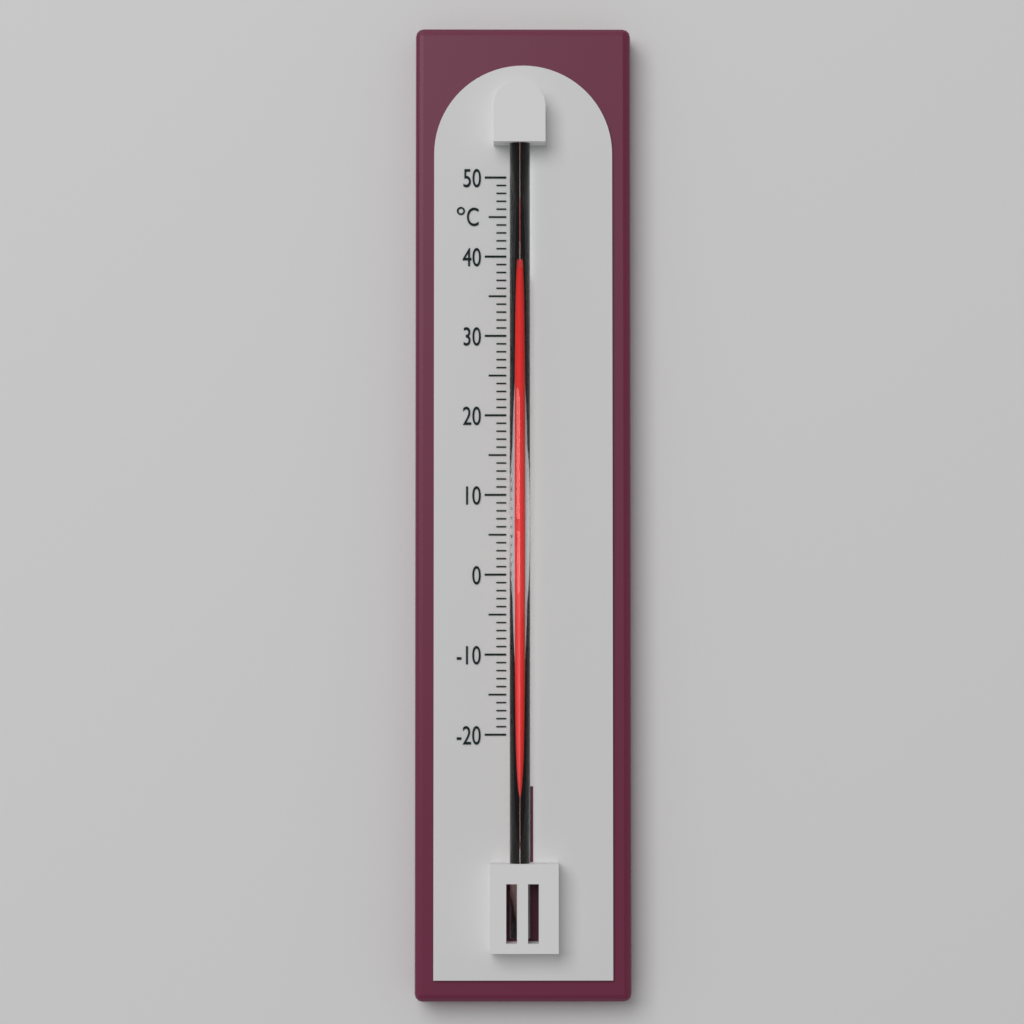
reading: 38 °C
